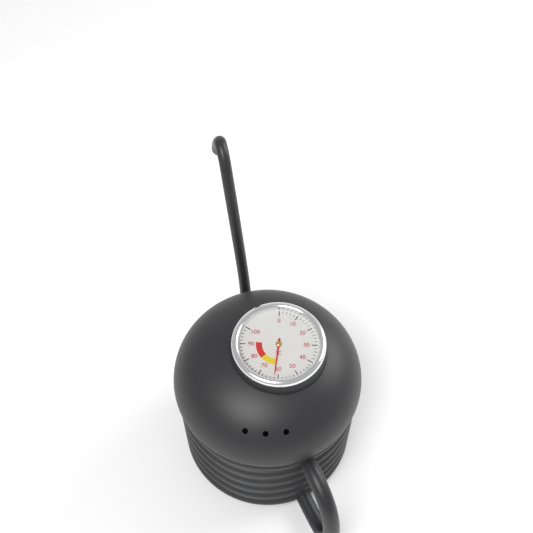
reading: 62 °C
